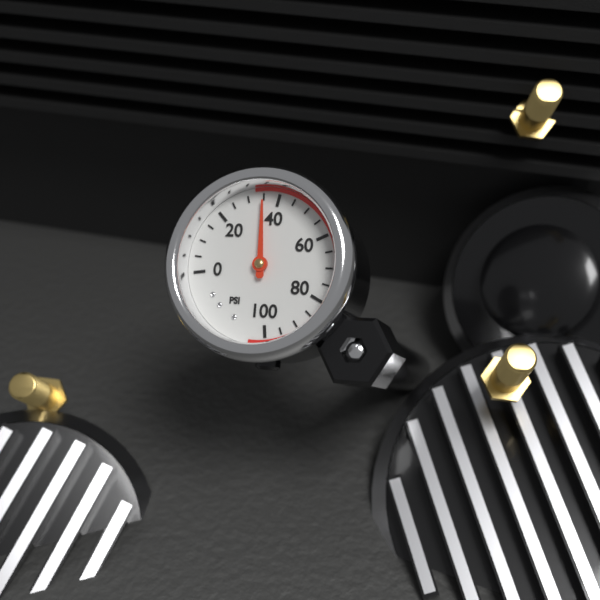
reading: 35 psi
